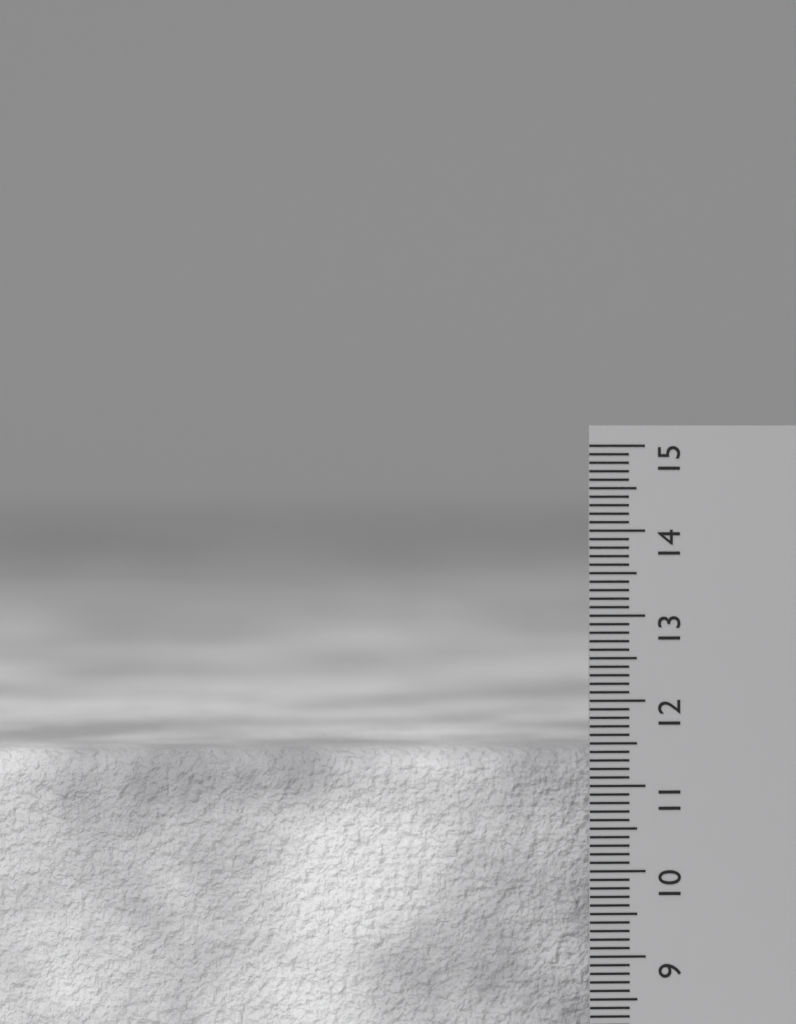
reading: 11.4 cm
